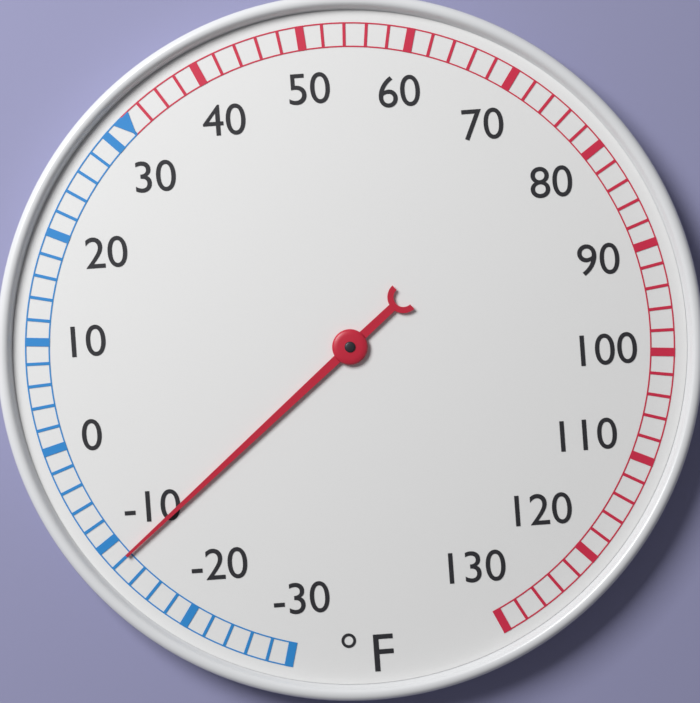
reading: -12 °F
